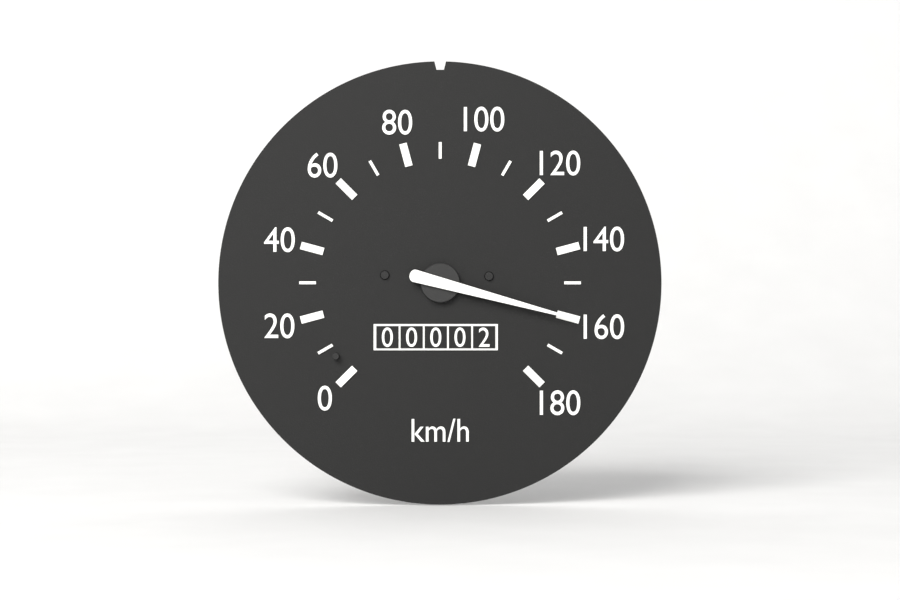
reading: 160 km/h
